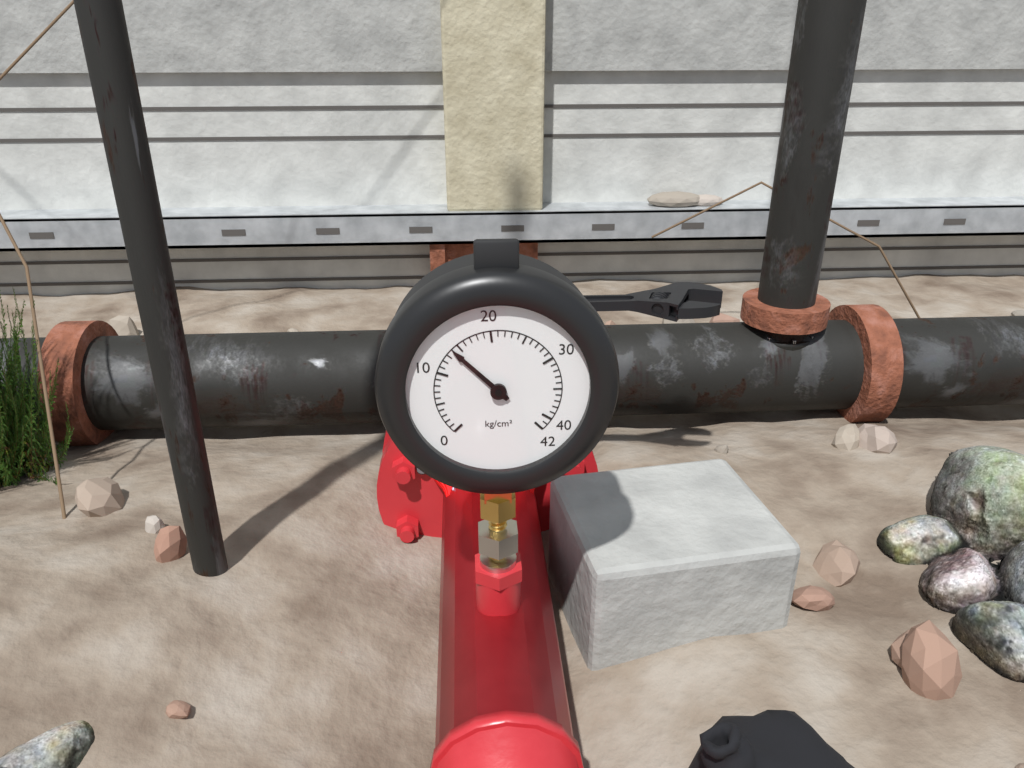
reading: 14 kg/cm²
